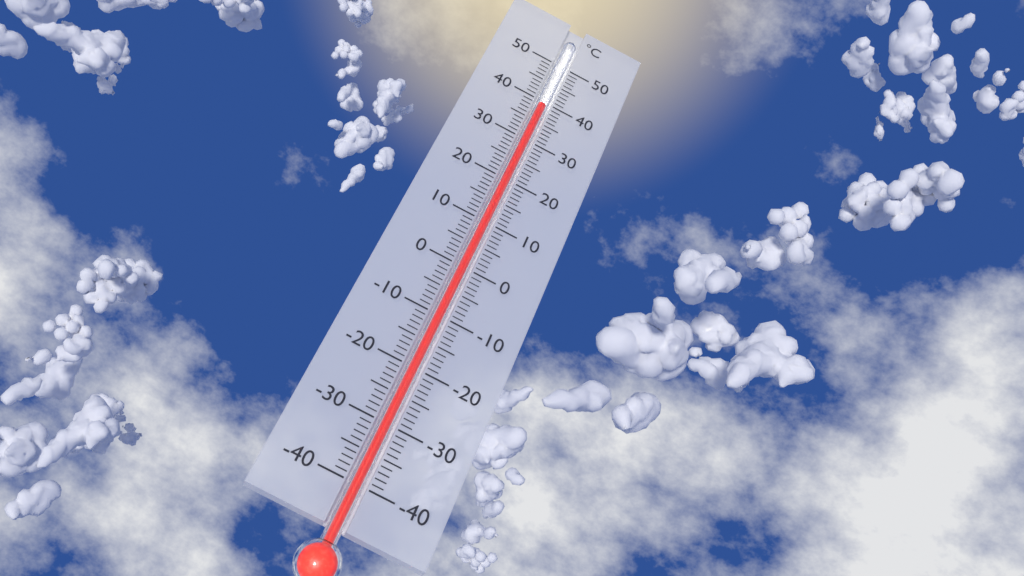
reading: 39 °C
